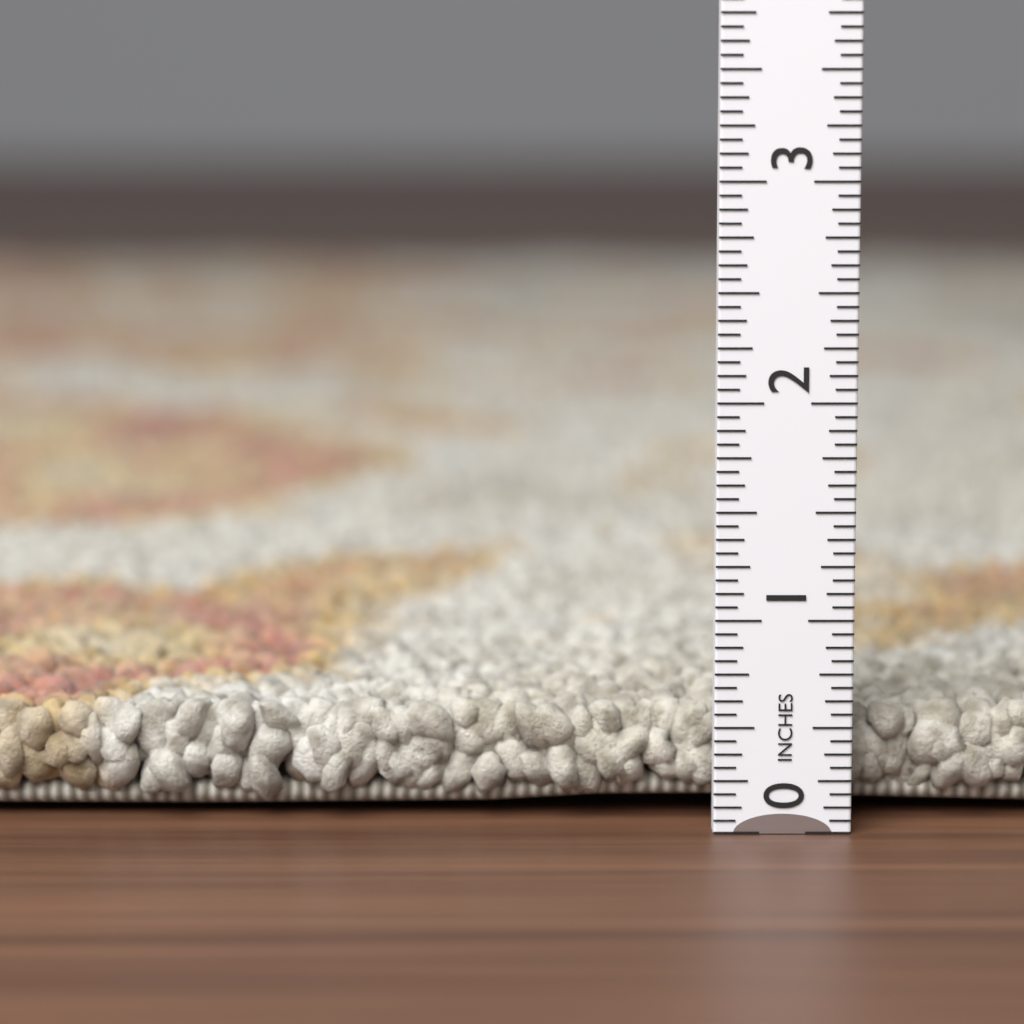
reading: 0.5625 in
